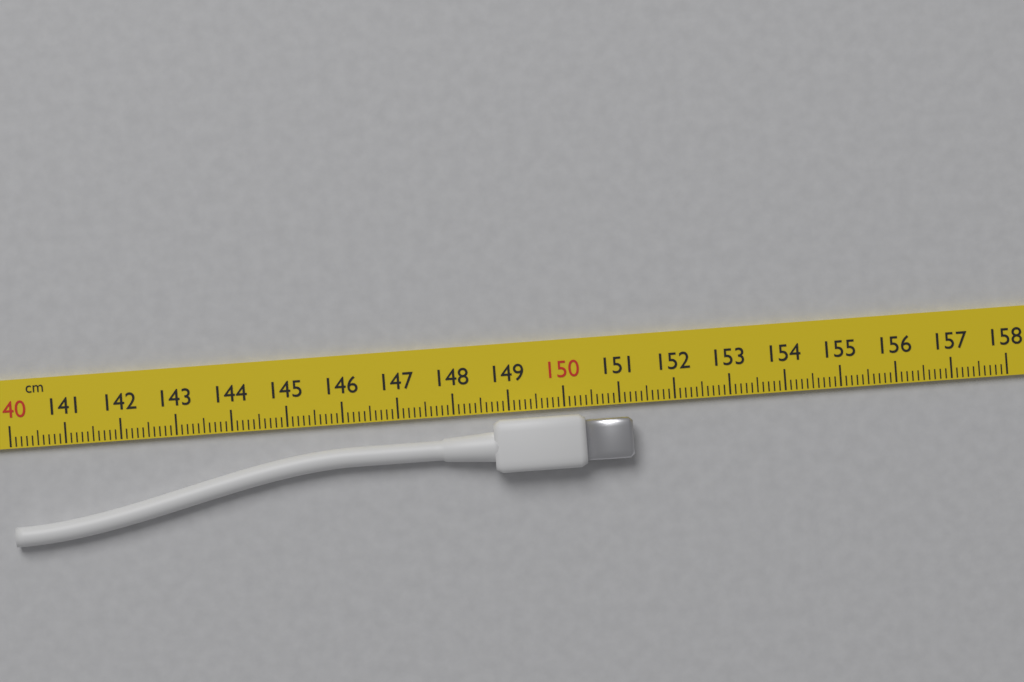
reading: 151.2 cm
